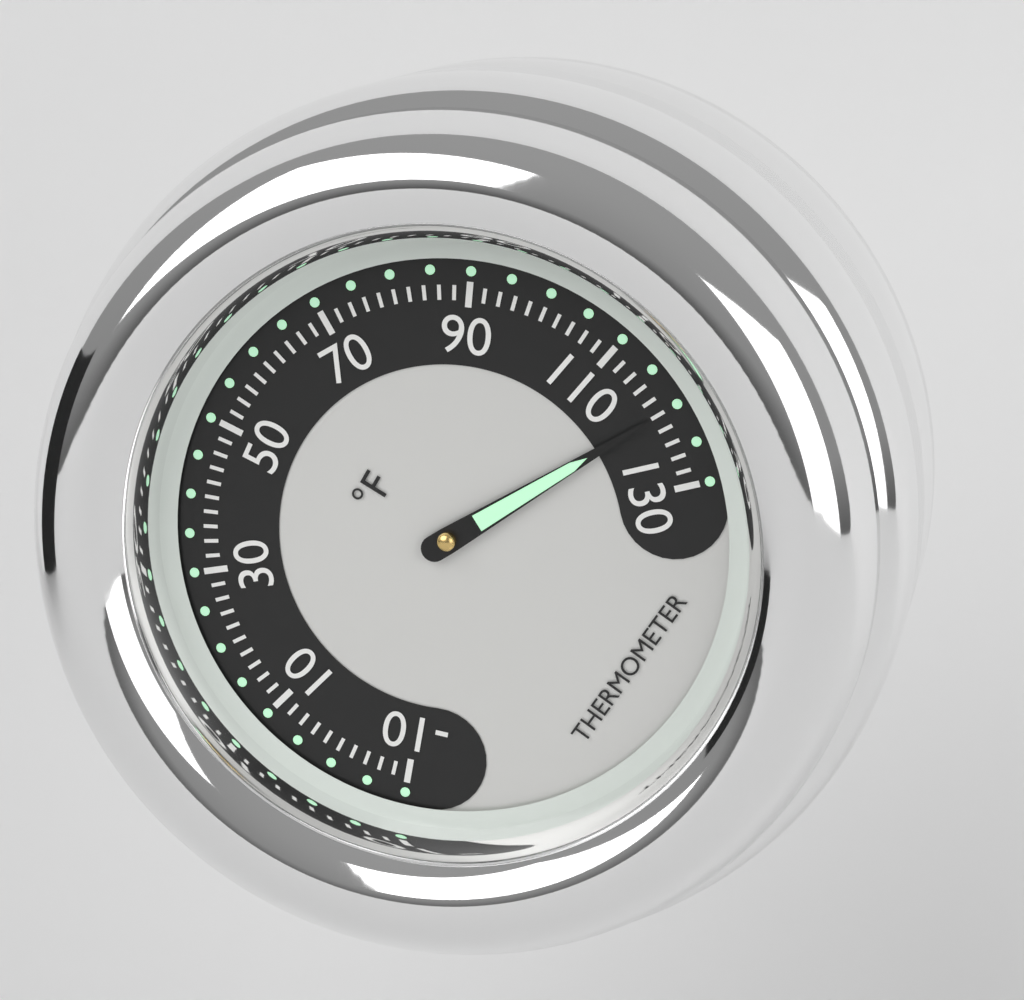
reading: 120 °F
